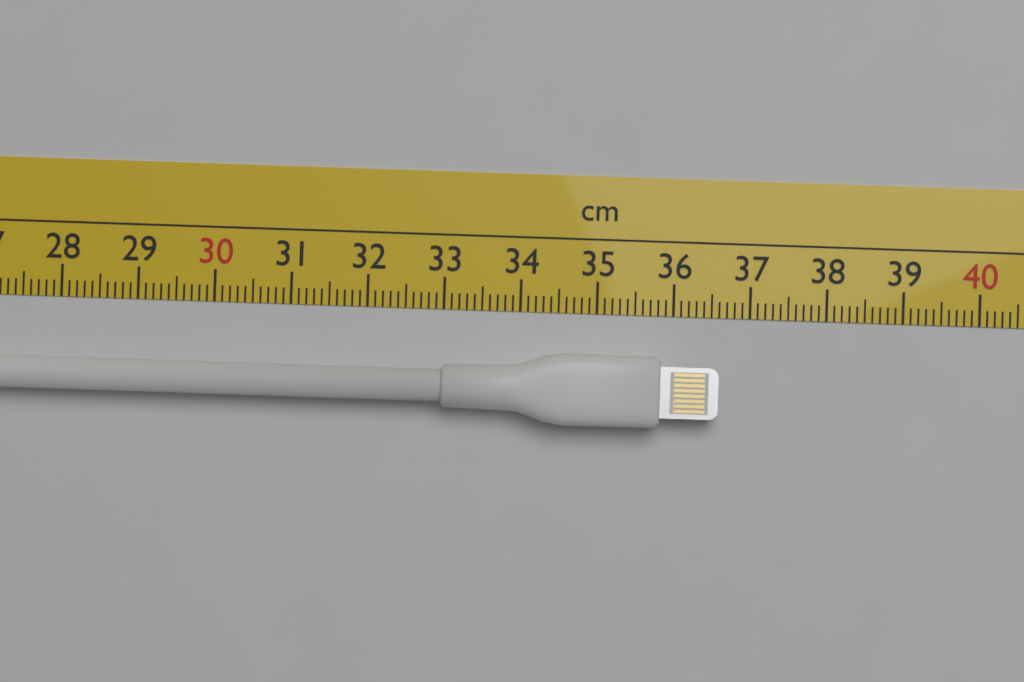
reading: 36.6 cm
